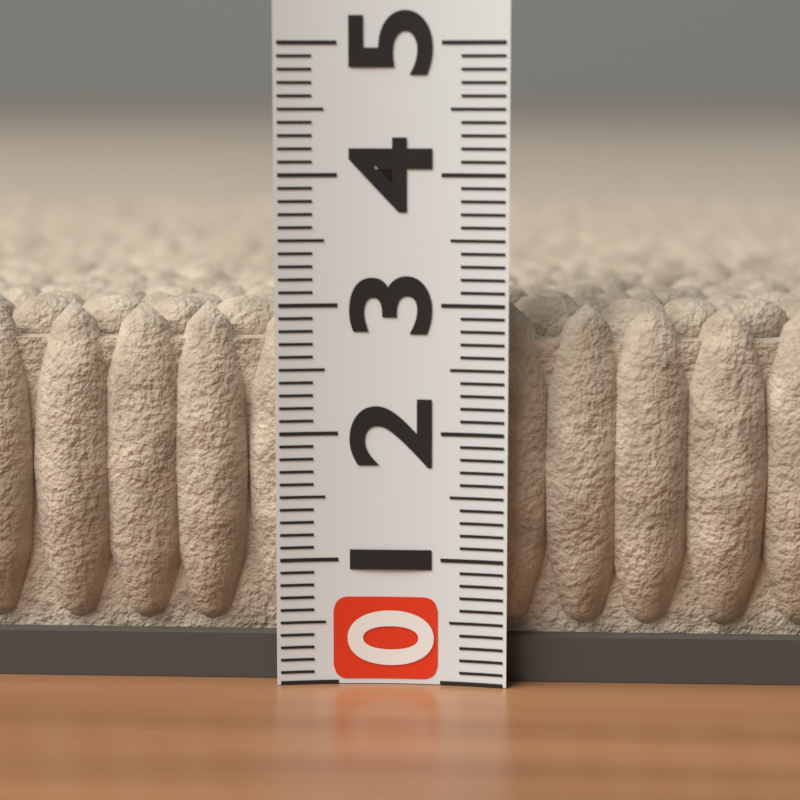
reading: 3.0 (no unit)
